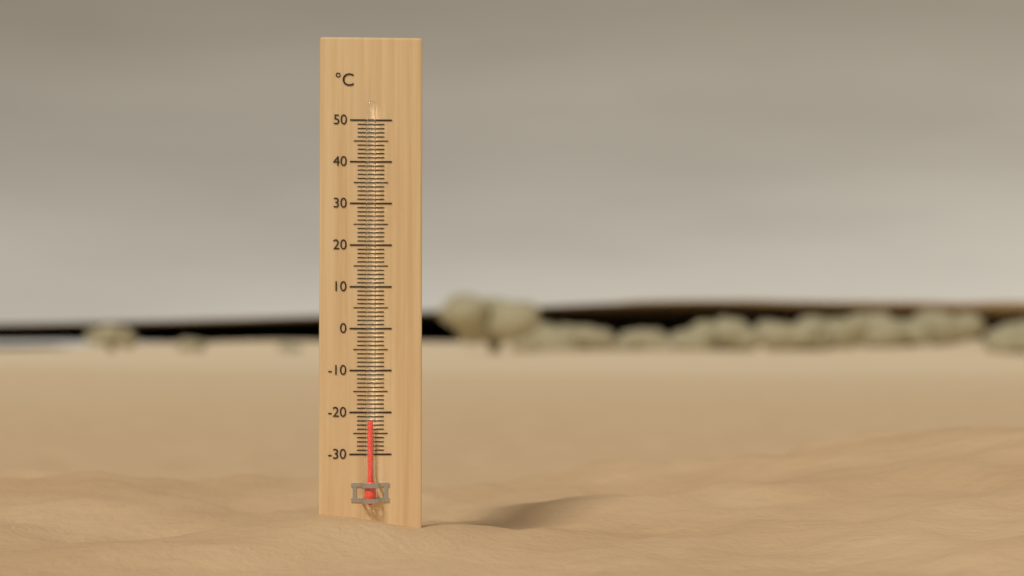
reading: -22 °C
